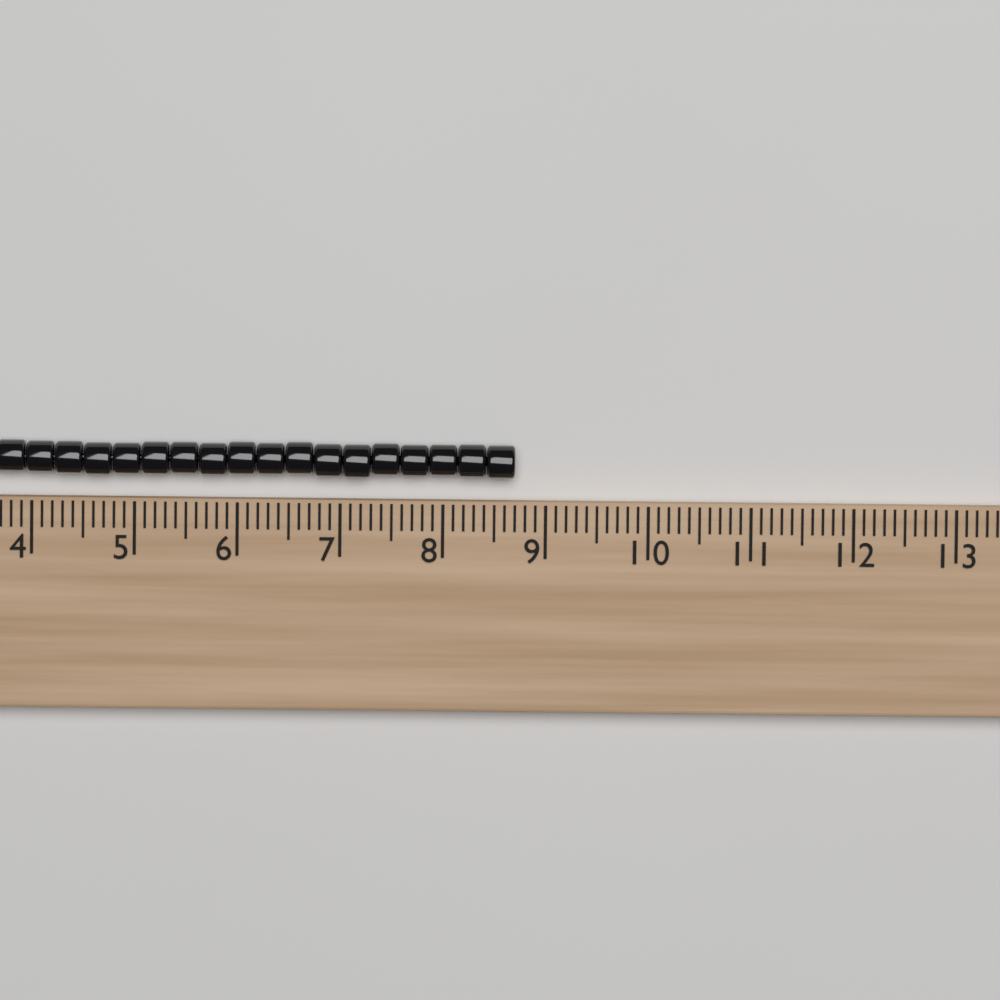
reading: 8.7 (no unit)
